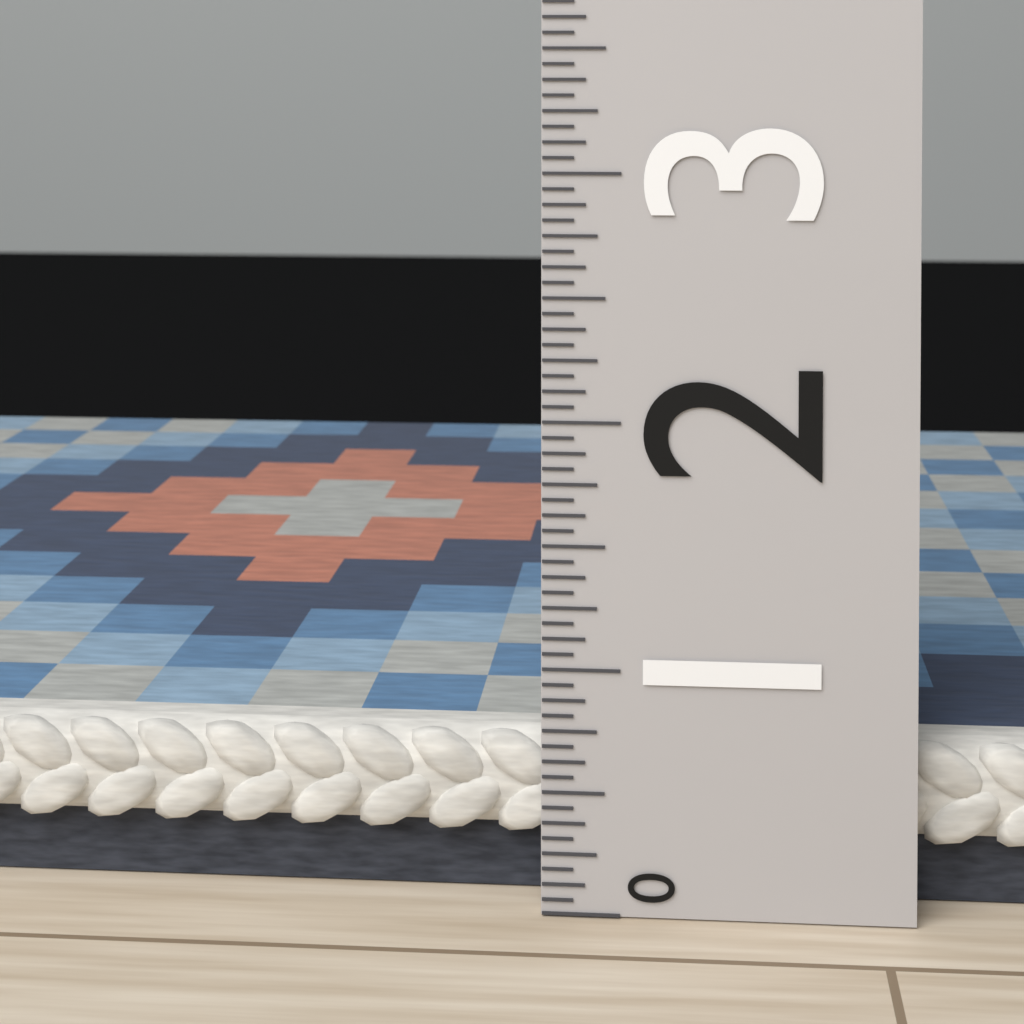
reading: 0.6875 (no unit)
